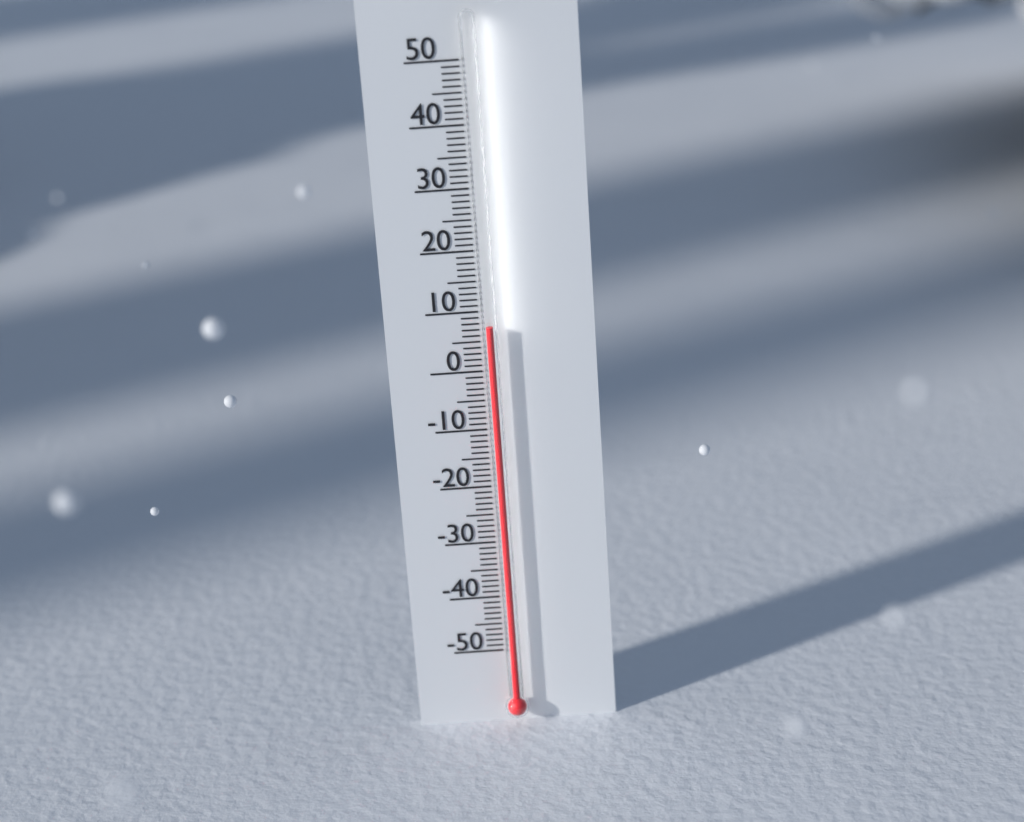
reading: 8 (no unit)
